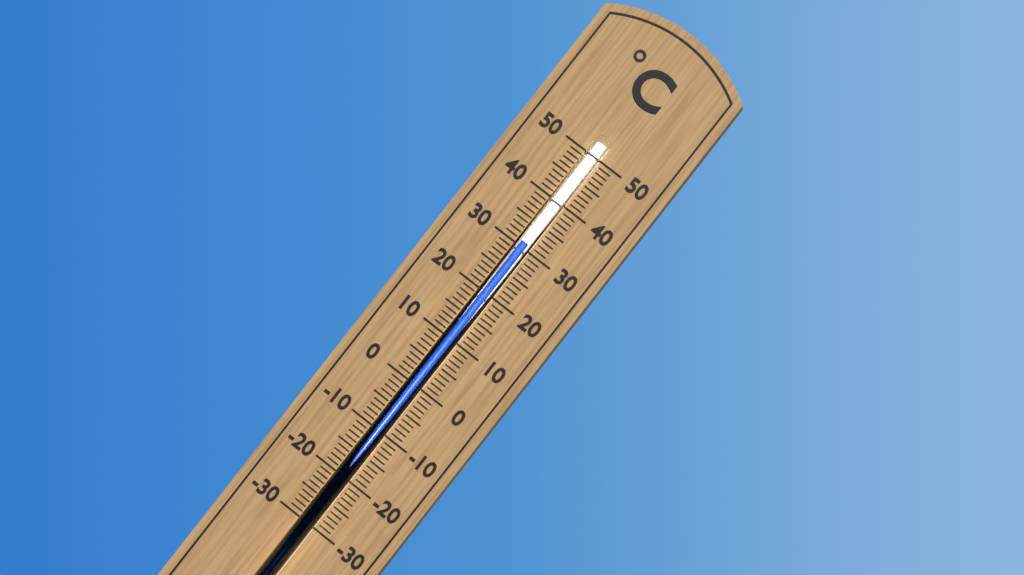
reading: 31 °C
